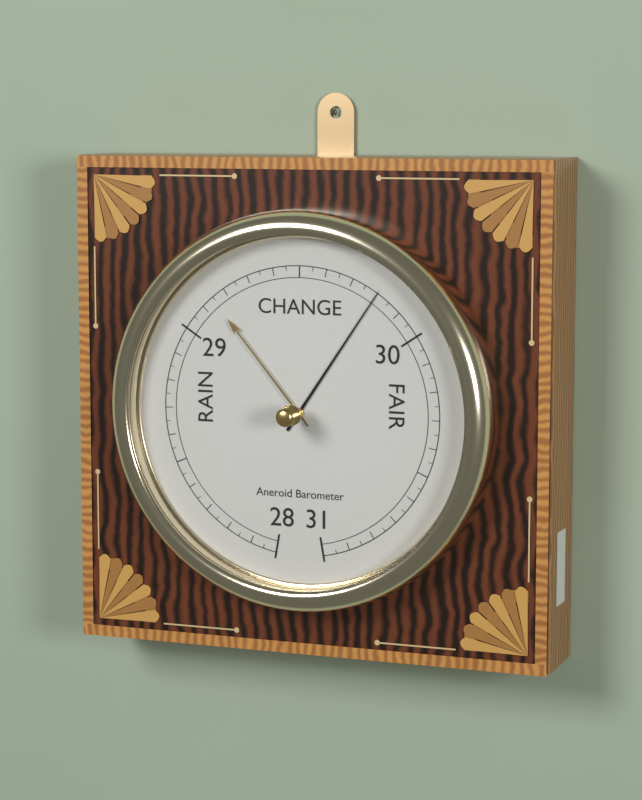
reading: 29.80 inHg
